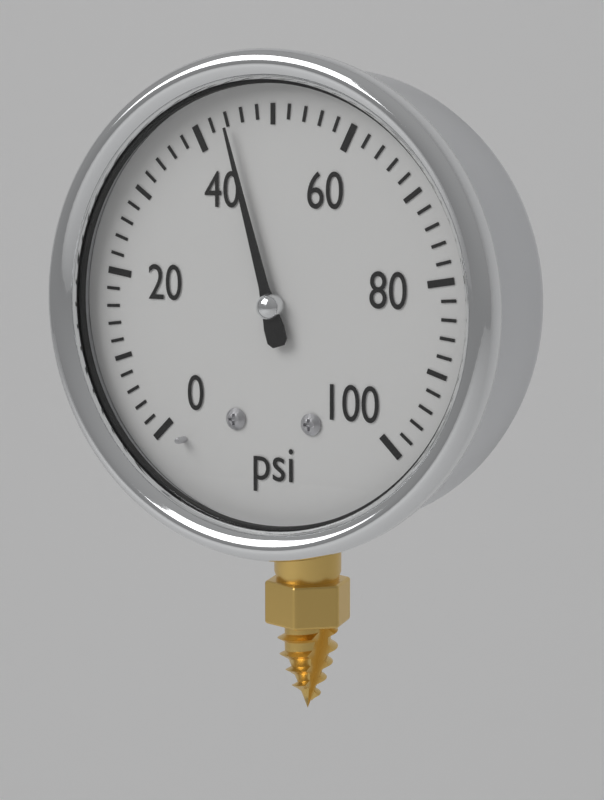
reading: 44 psi
